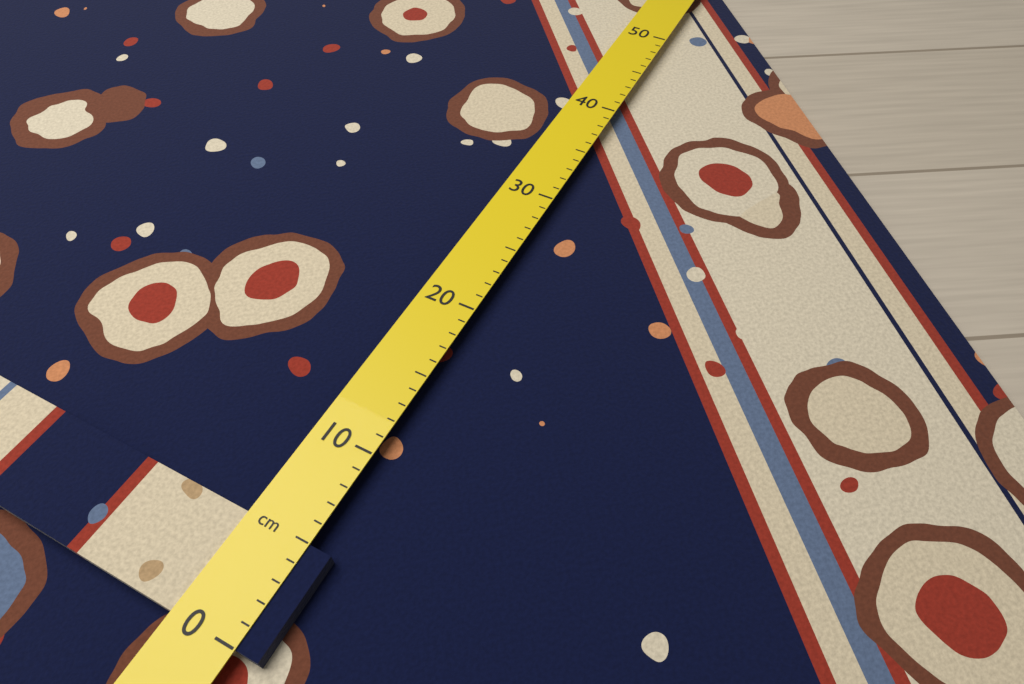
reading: 5 cm
